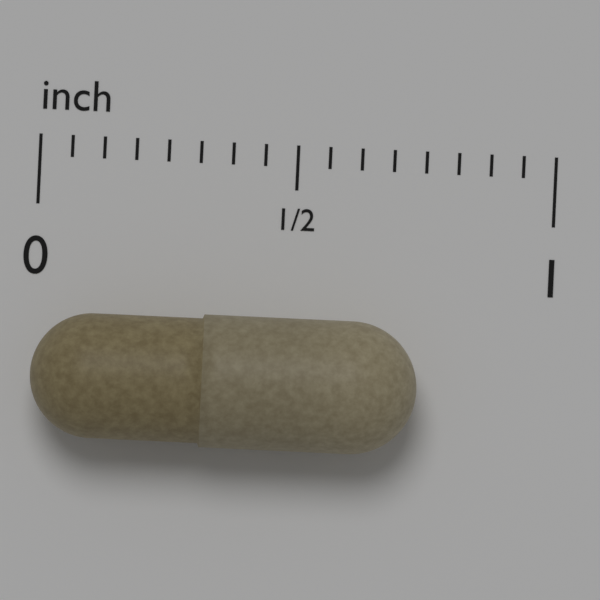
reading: 0.7500 in
